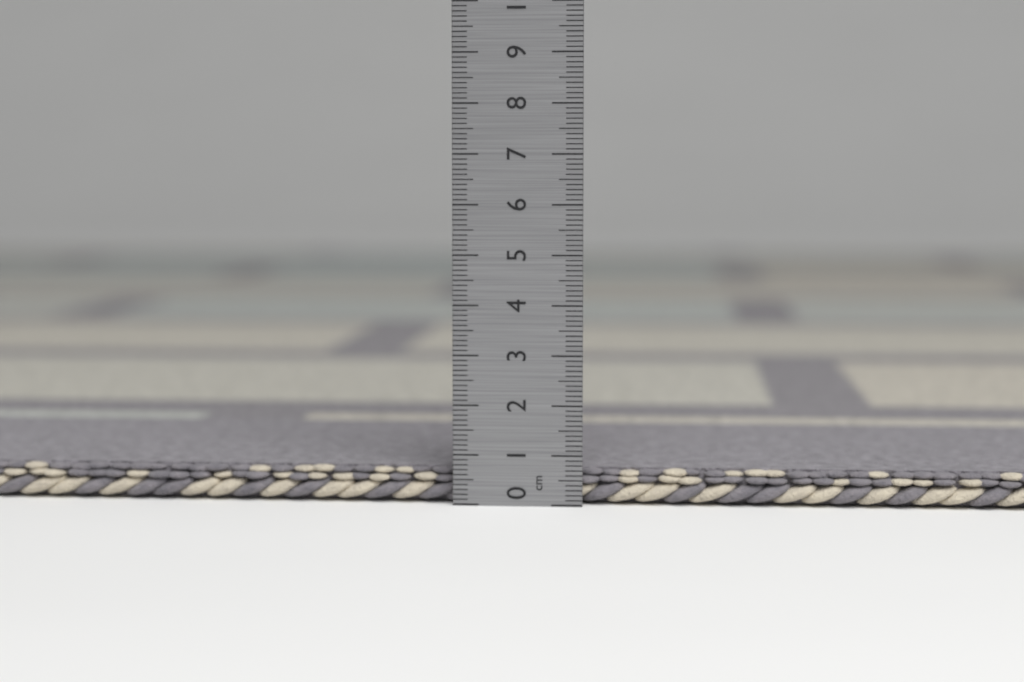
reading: 0.7 cm
